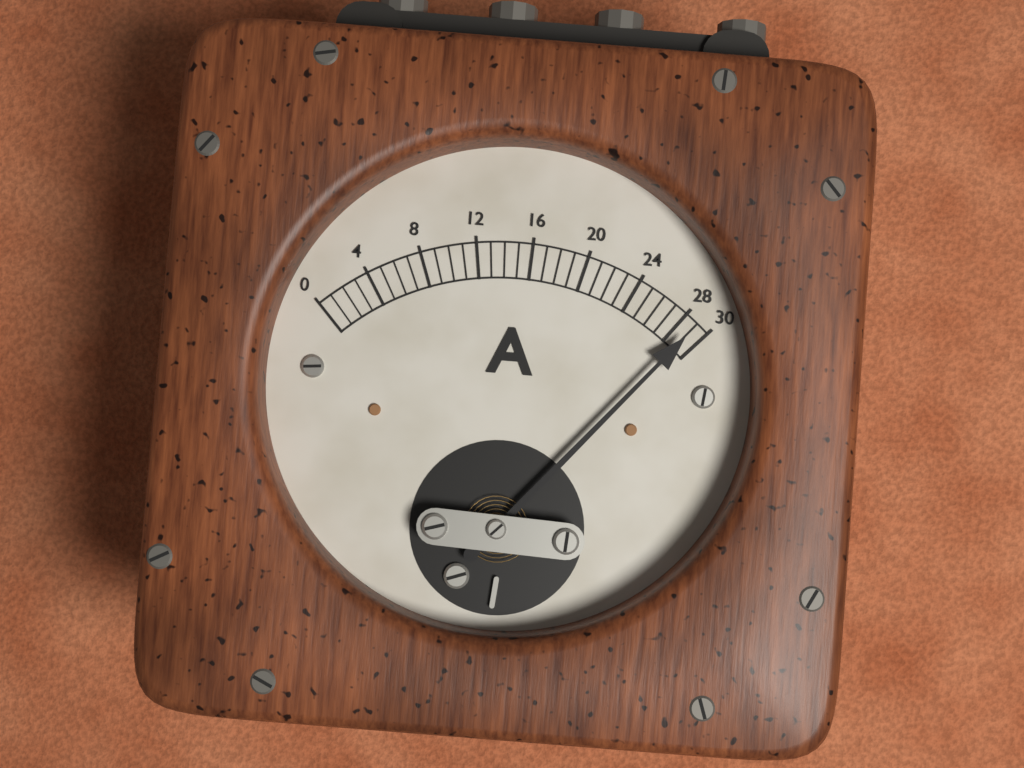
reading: 29 A
